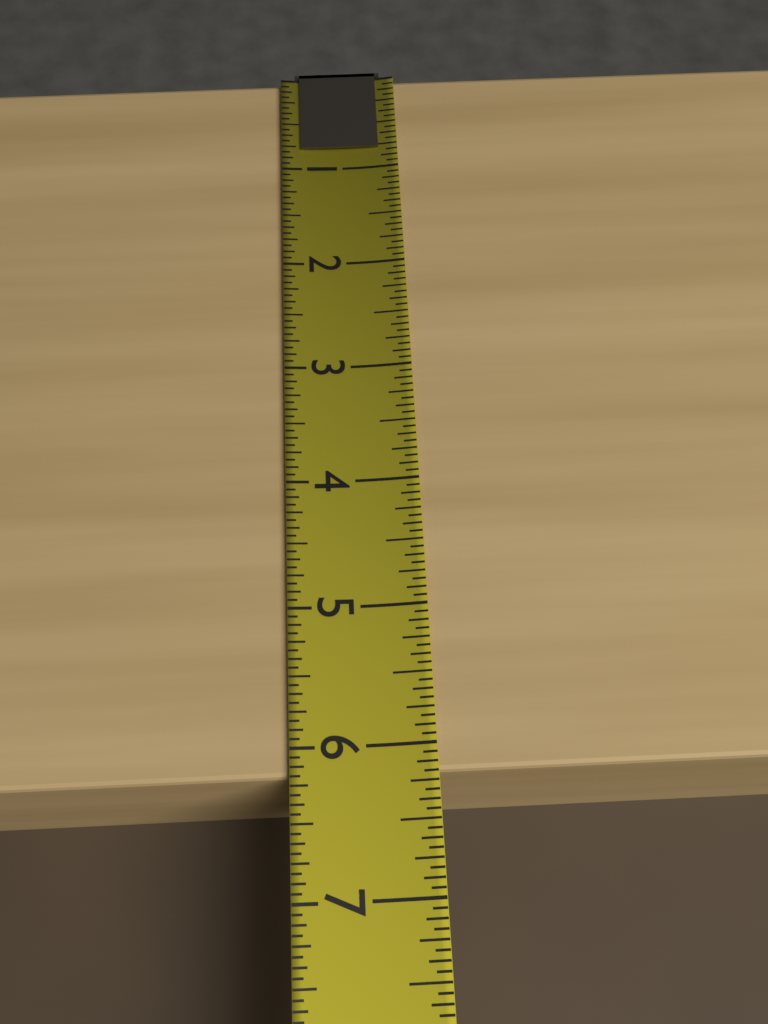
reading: 6.1875 (no unit)
